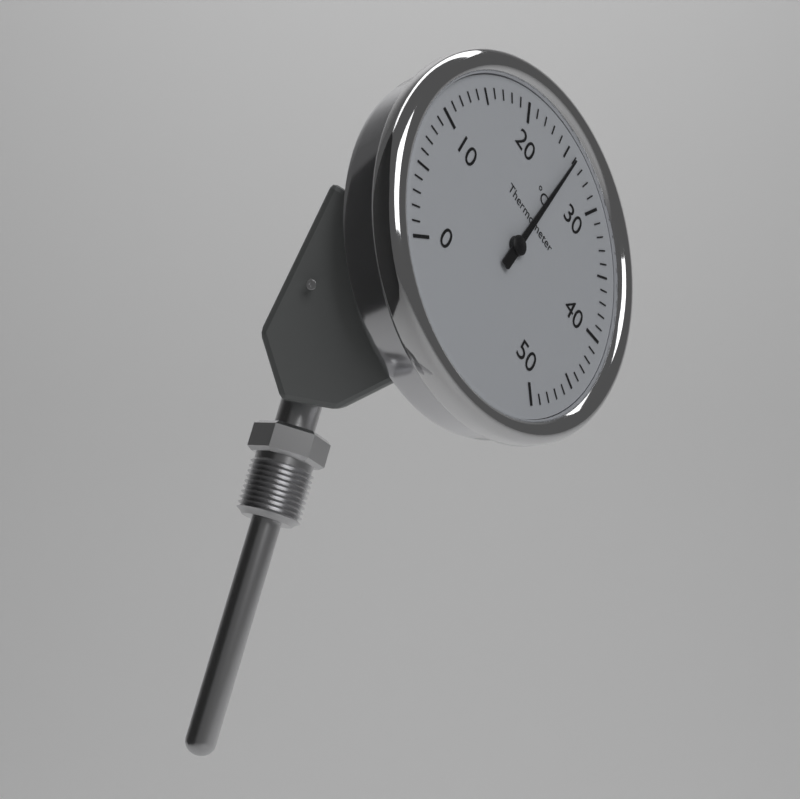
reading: 26 °C
